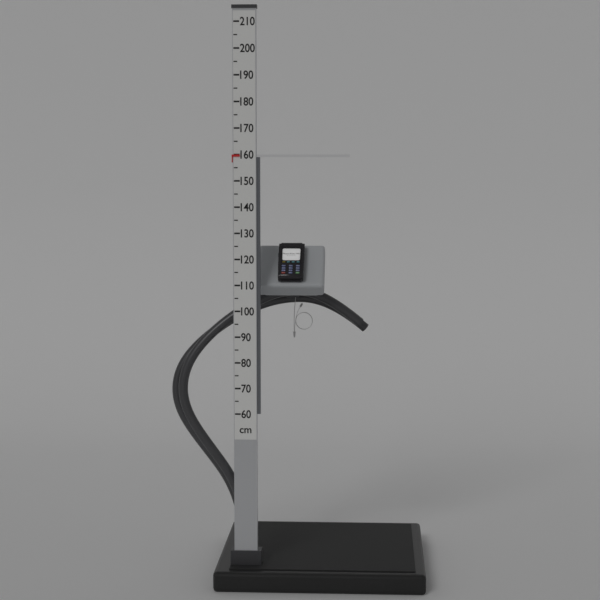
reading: 160 cm
